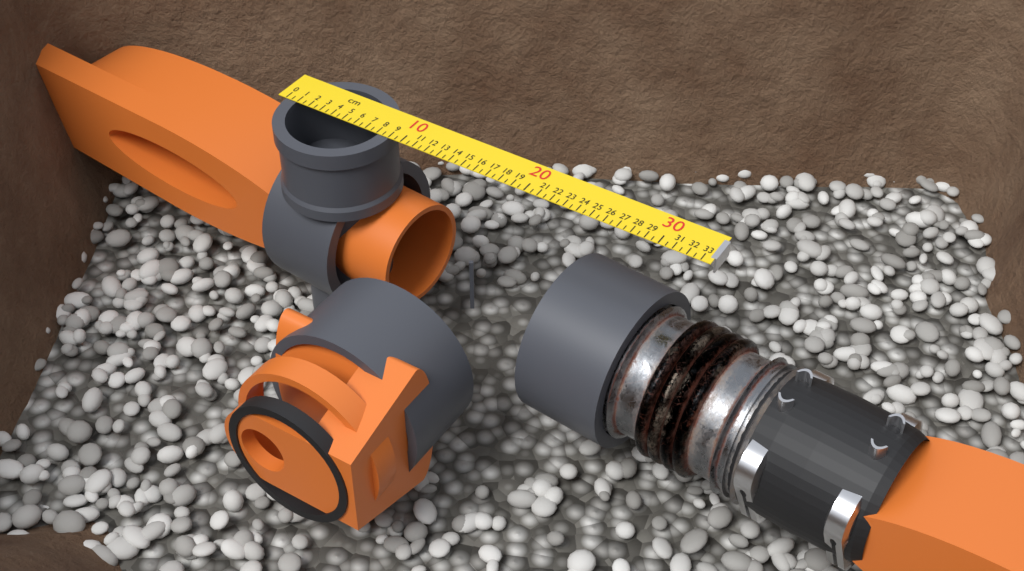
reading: 9.0 cm
